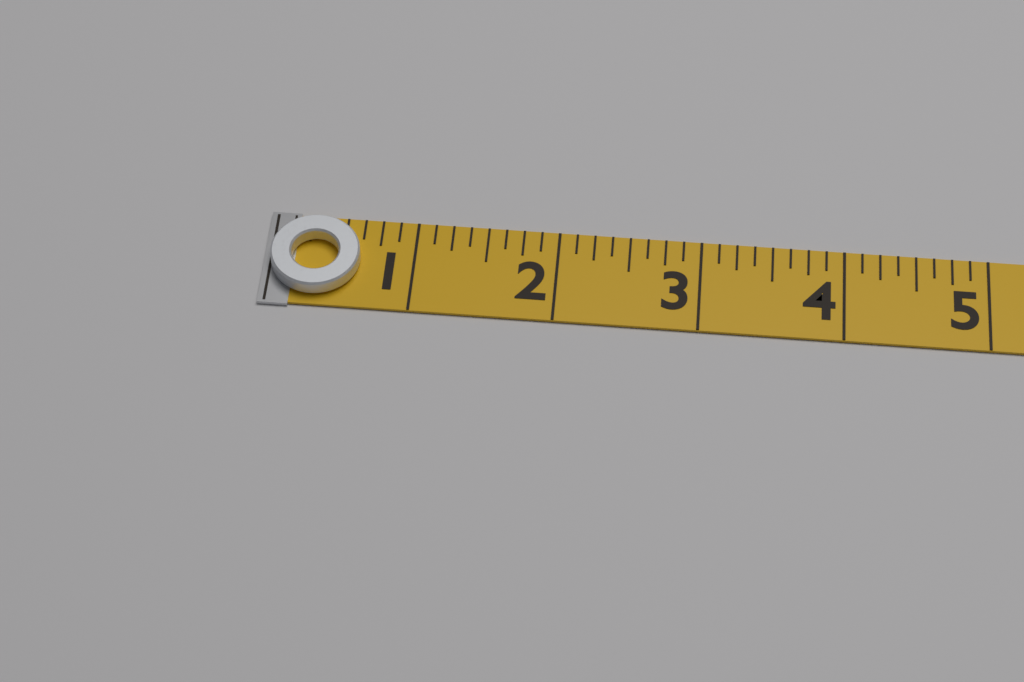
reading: 0.625 (no unit)
